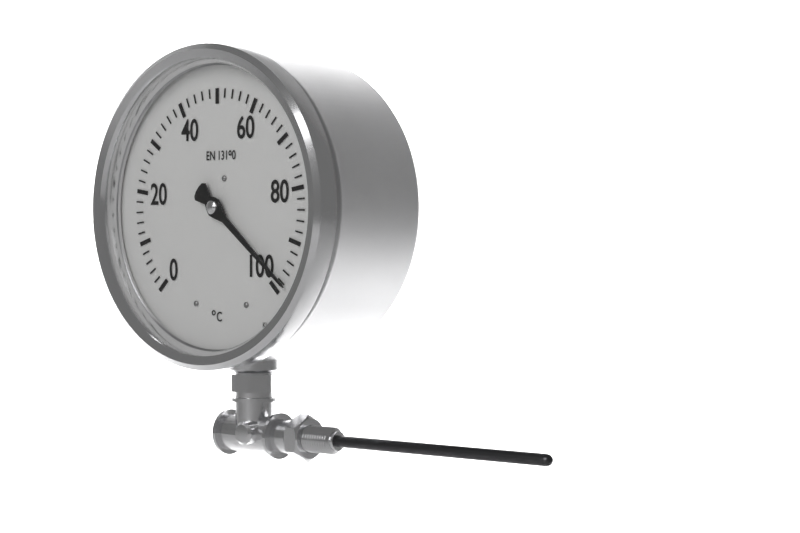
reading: 98 °C
